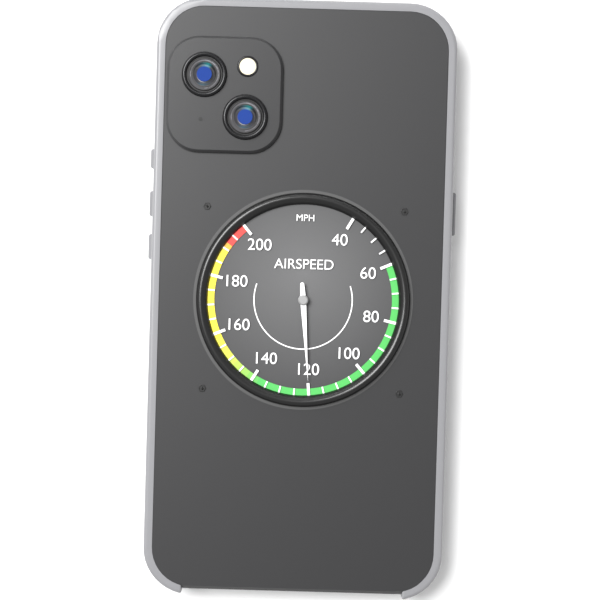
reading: 120 mph
